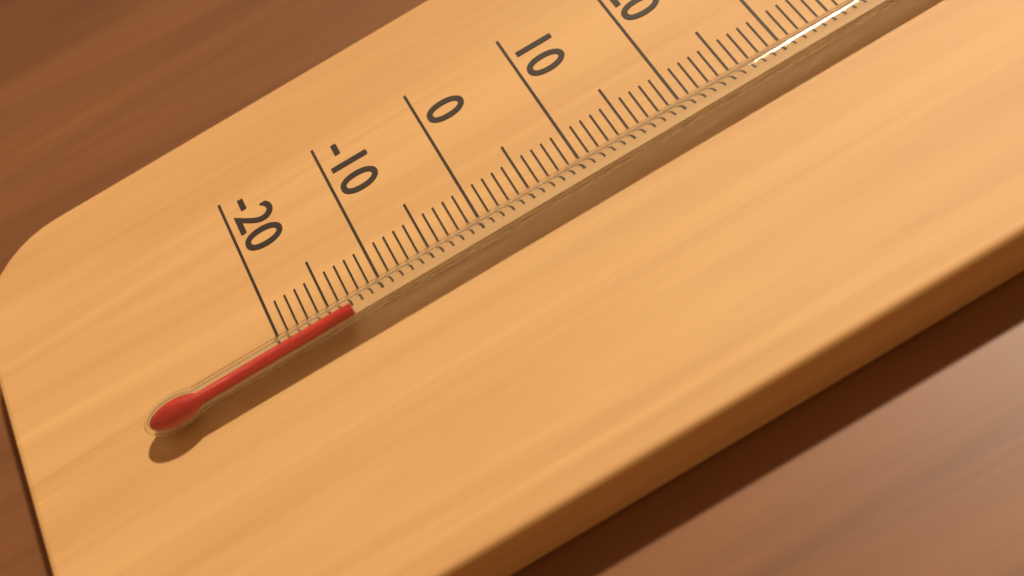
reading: -13 °C
